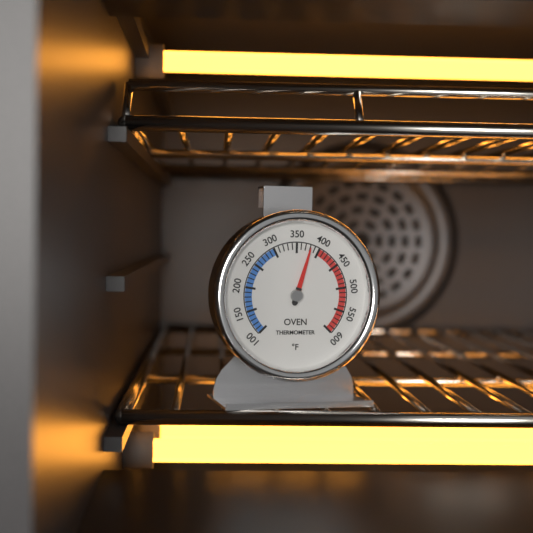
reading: 380 °F
